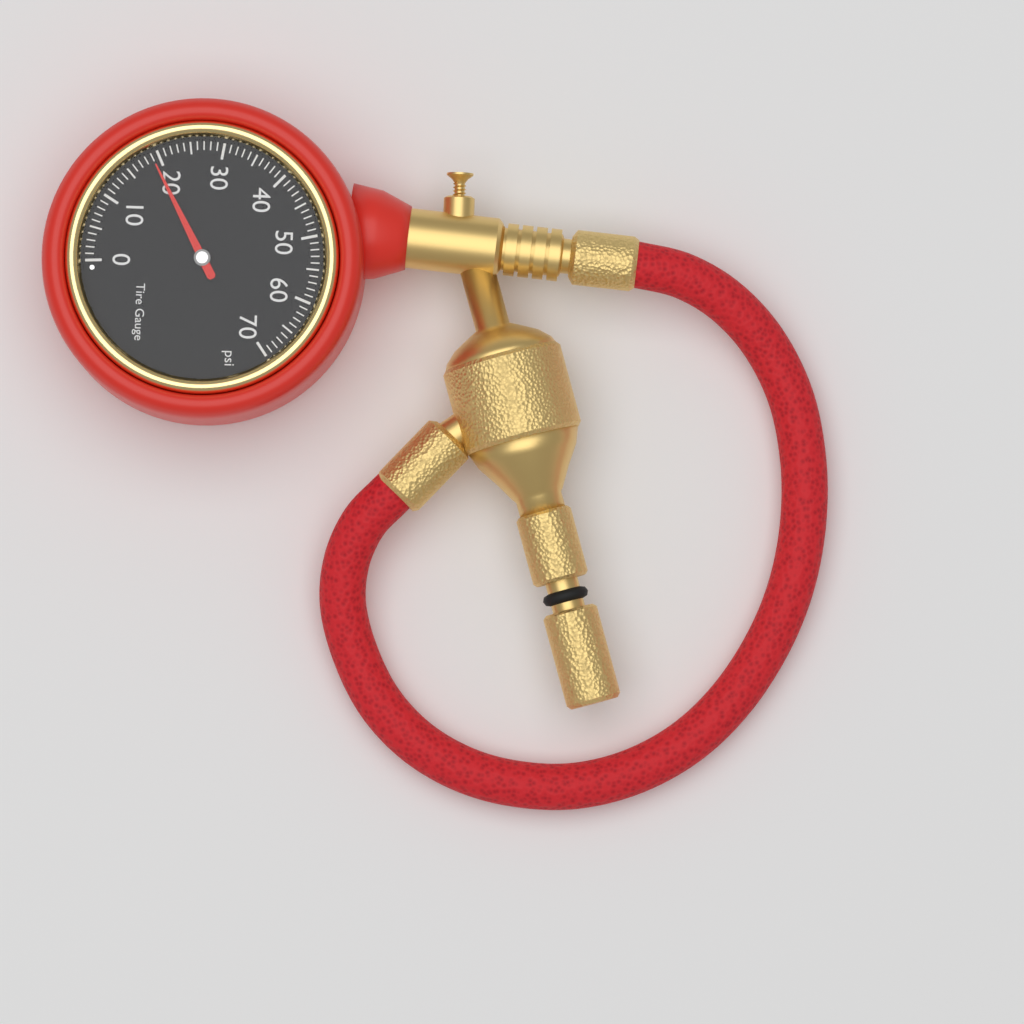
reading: 19 psi
